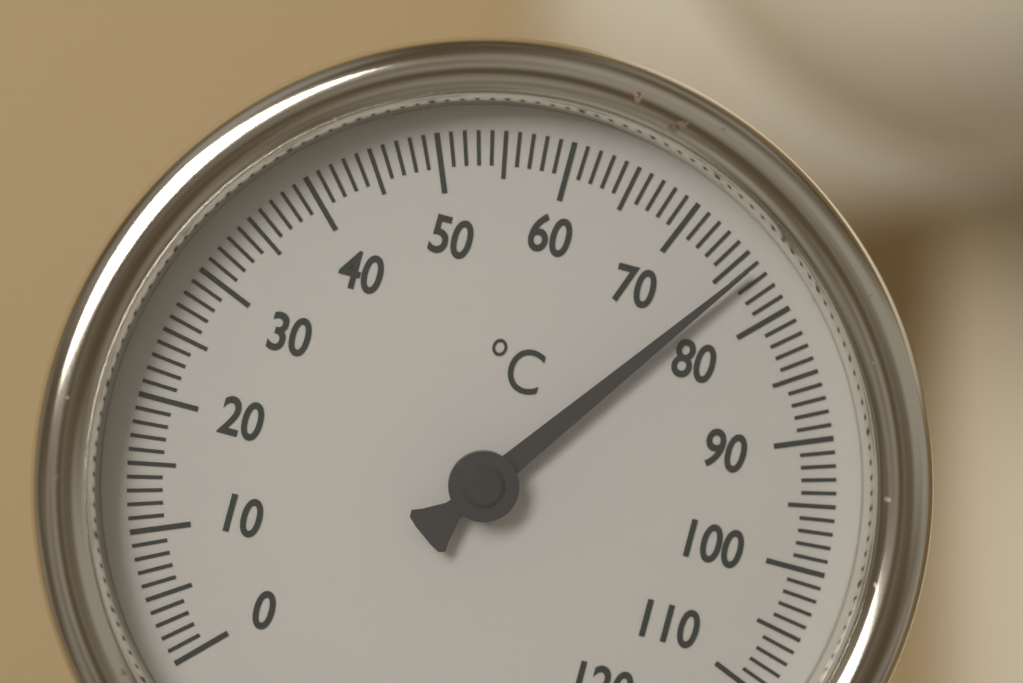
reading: 76 °C
